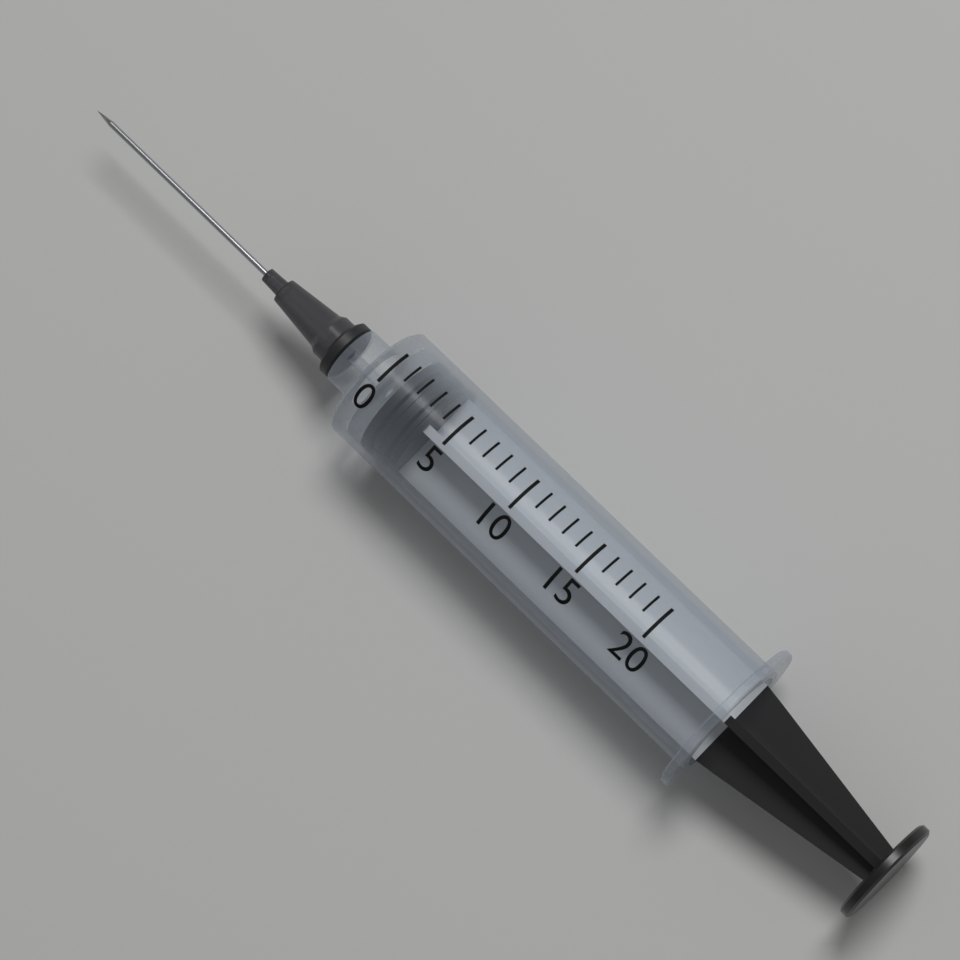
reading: 1 (no unit)
